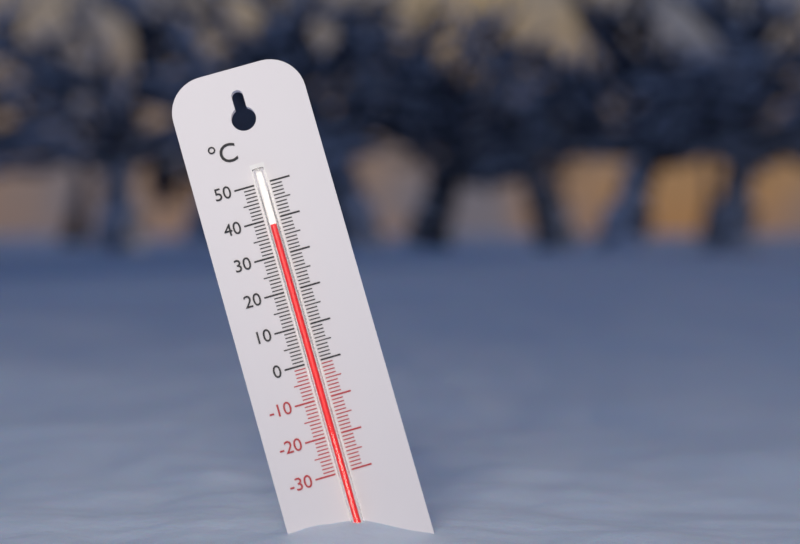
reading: 38 °C
